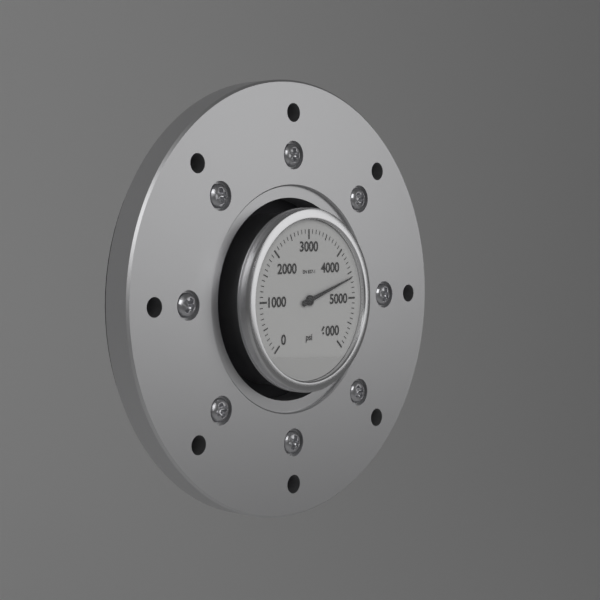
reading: 4600 psi
